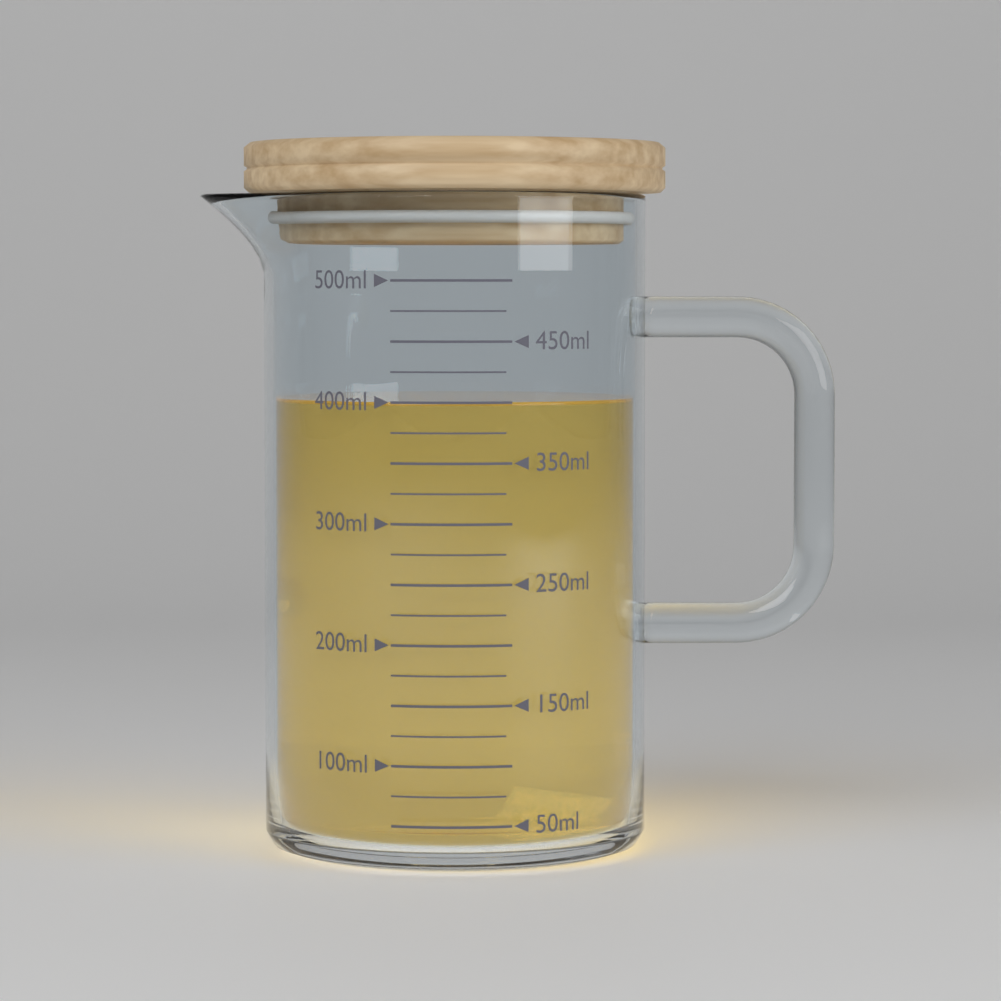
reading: 400 ml
